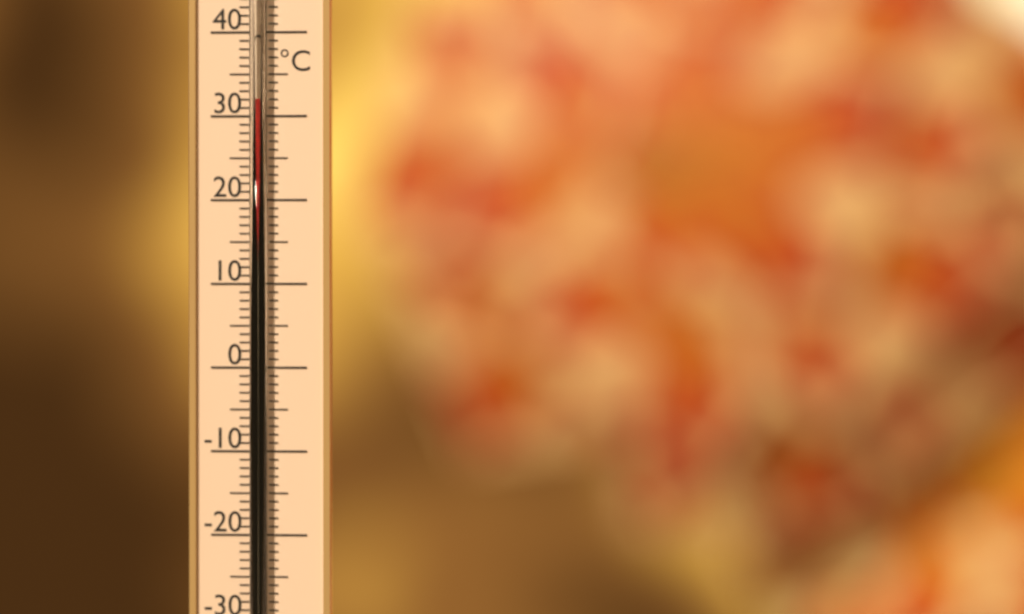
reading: 32 °C
